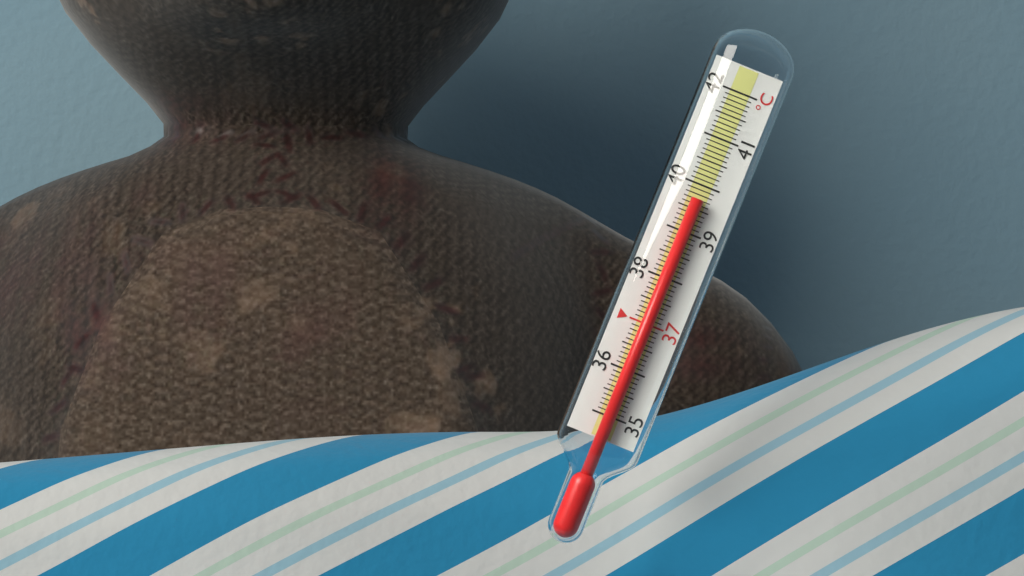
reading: 39.7 °C
